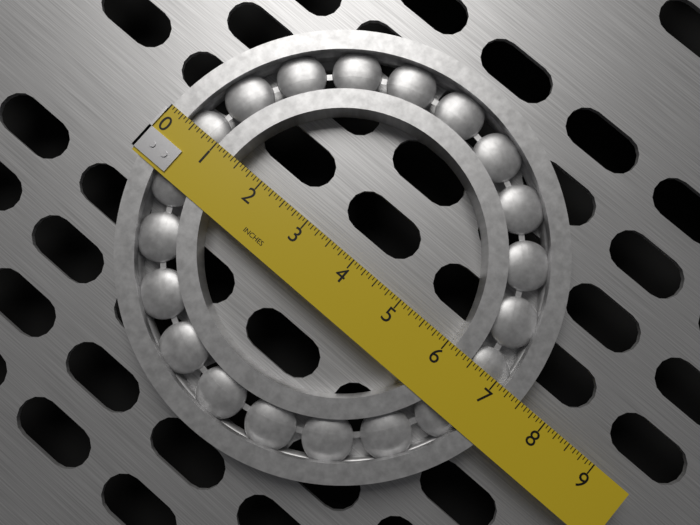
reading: 7.5000 in
